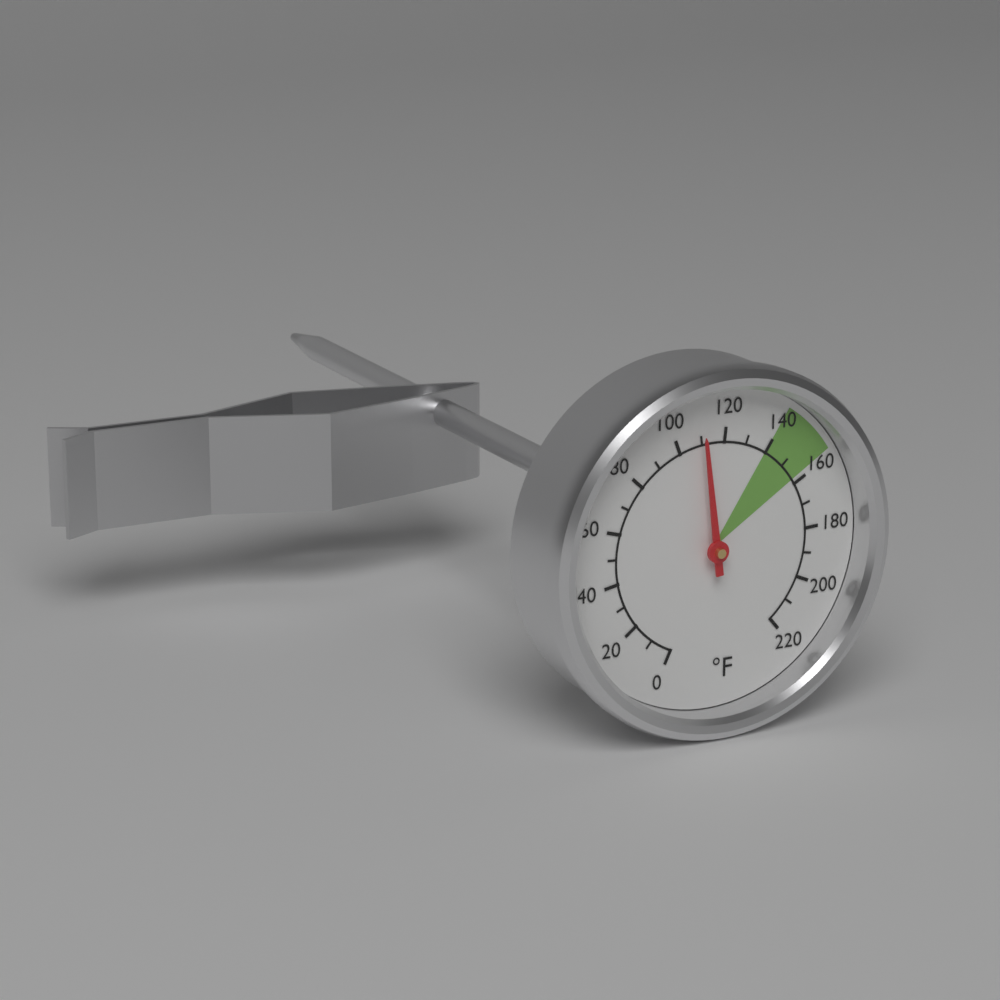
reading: 110 °F
